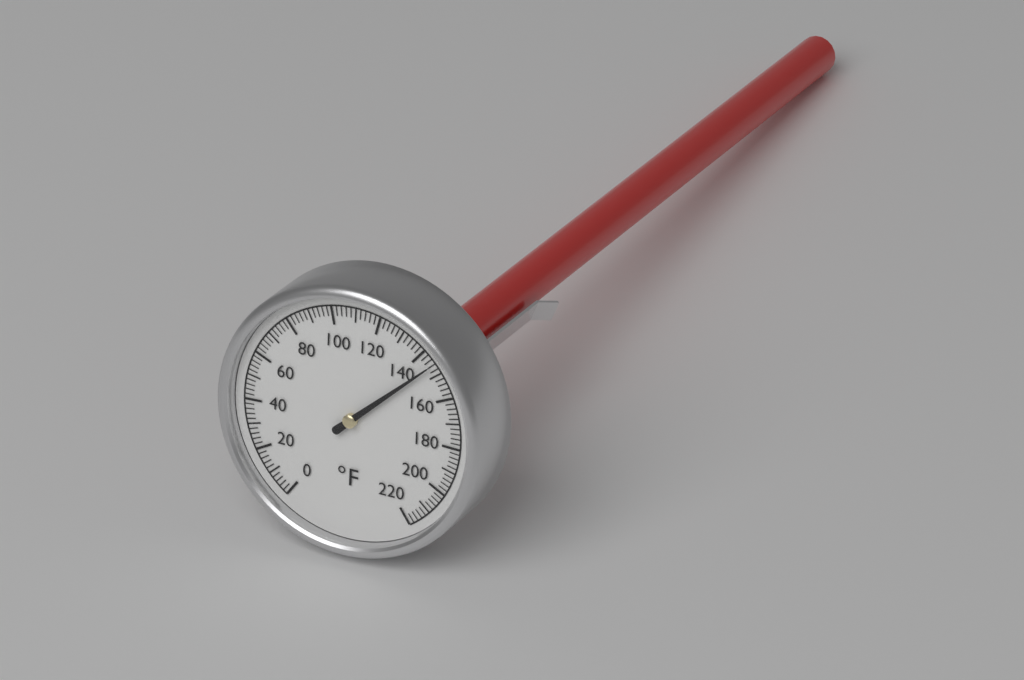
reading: 146 °F
